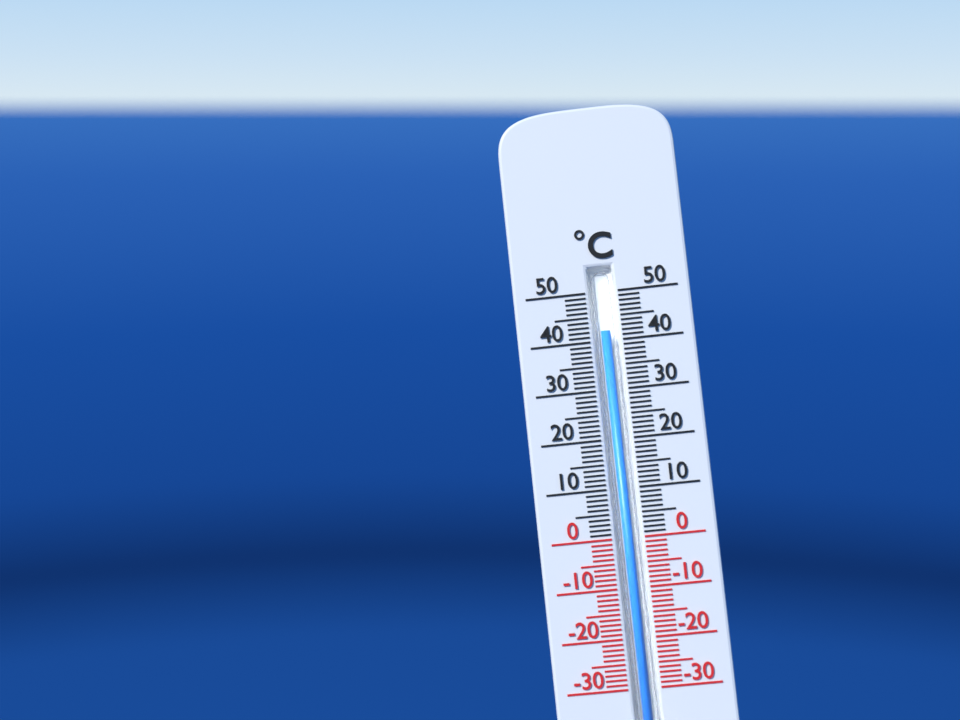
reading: 42 °C
